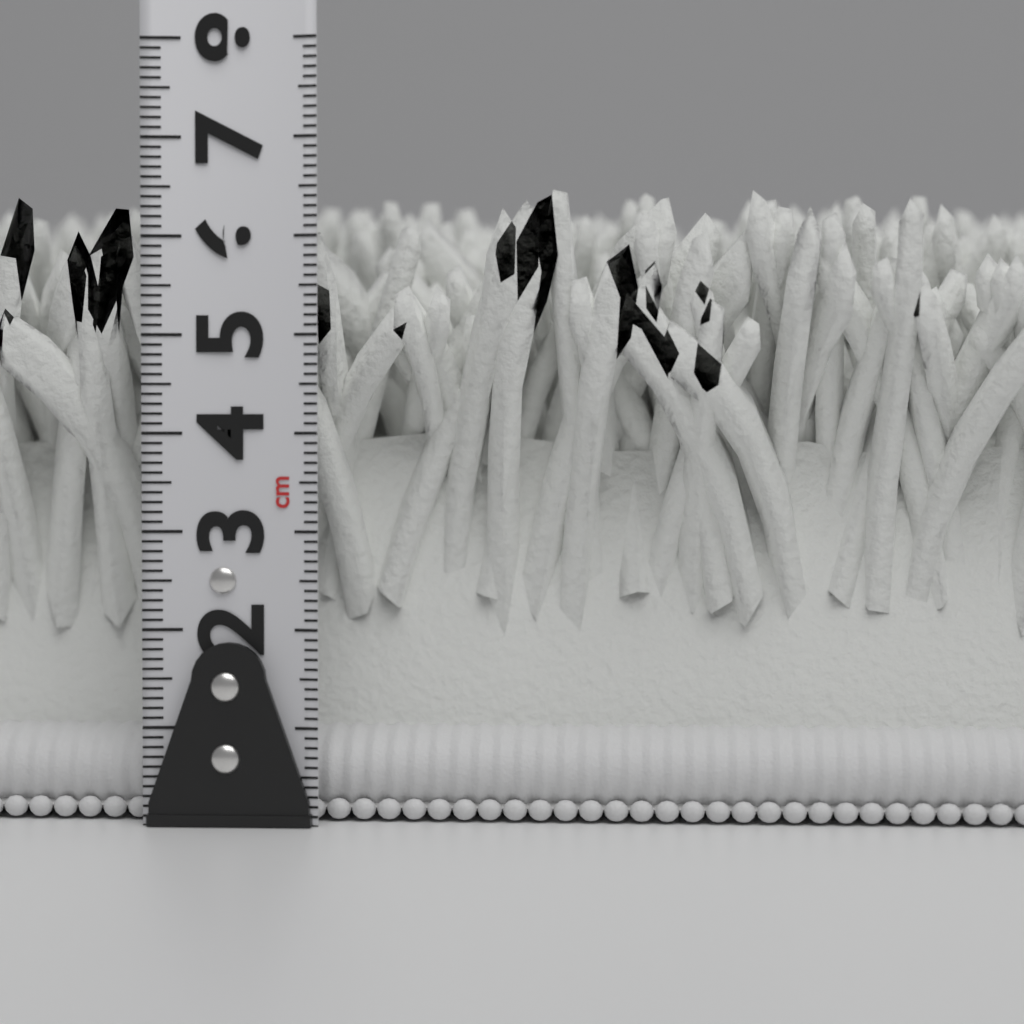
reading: 6.6 cm
